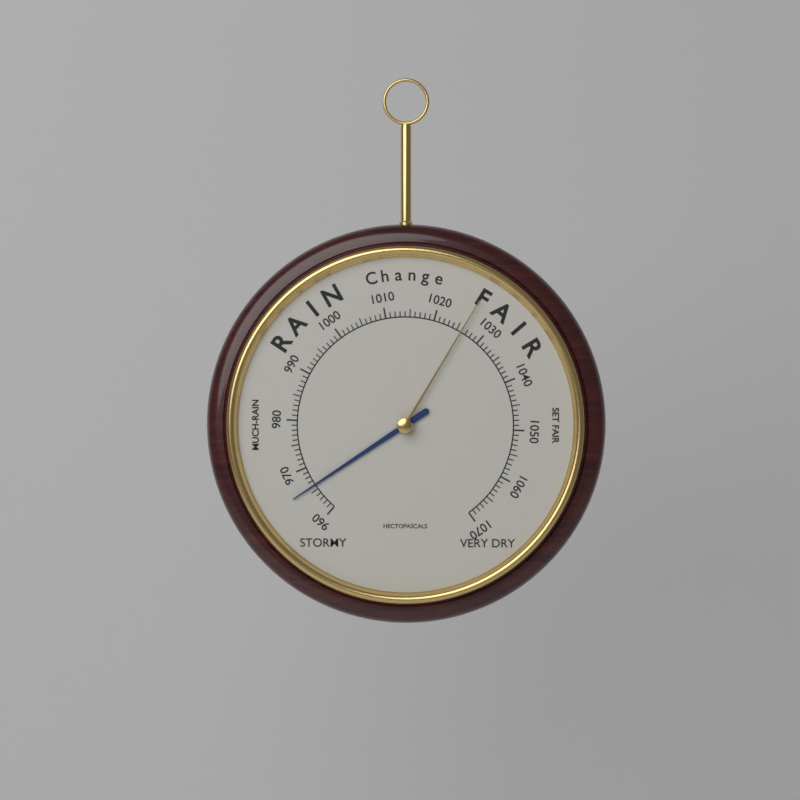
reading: 966 hPa
